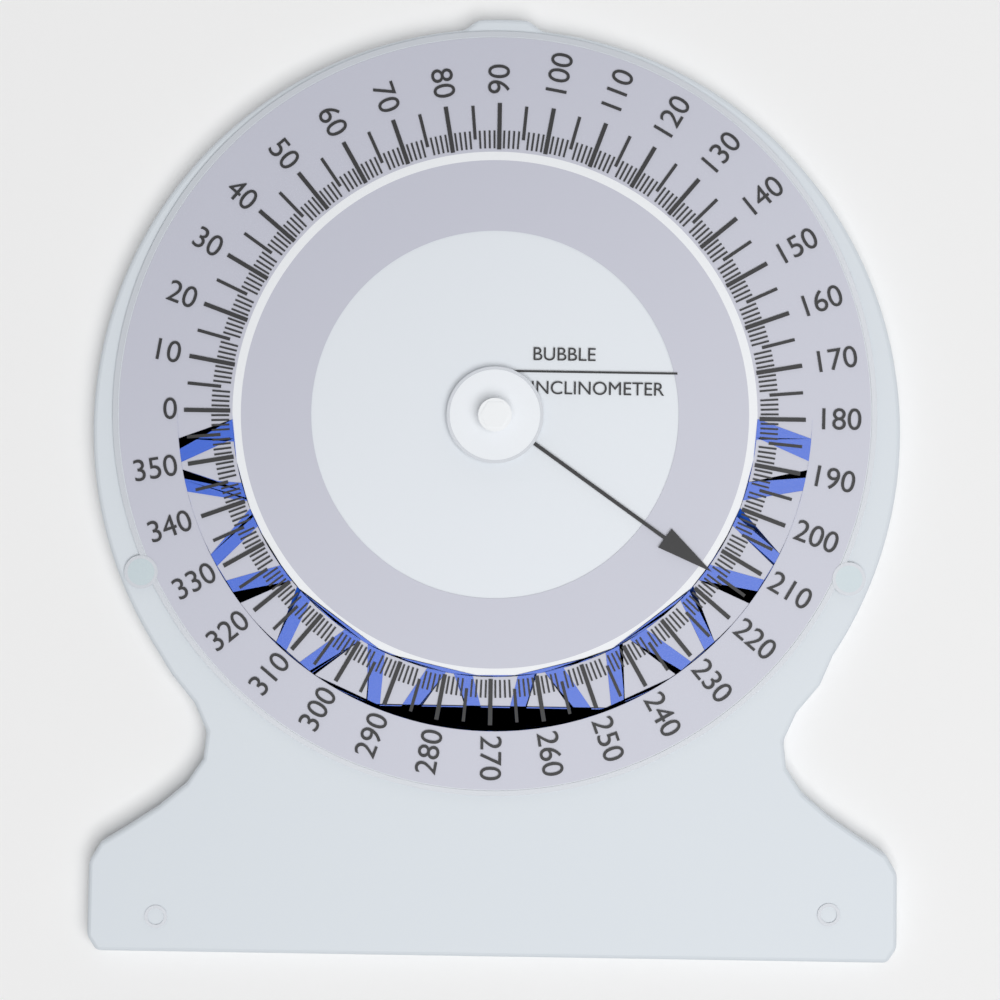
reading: 215 (no unit)
